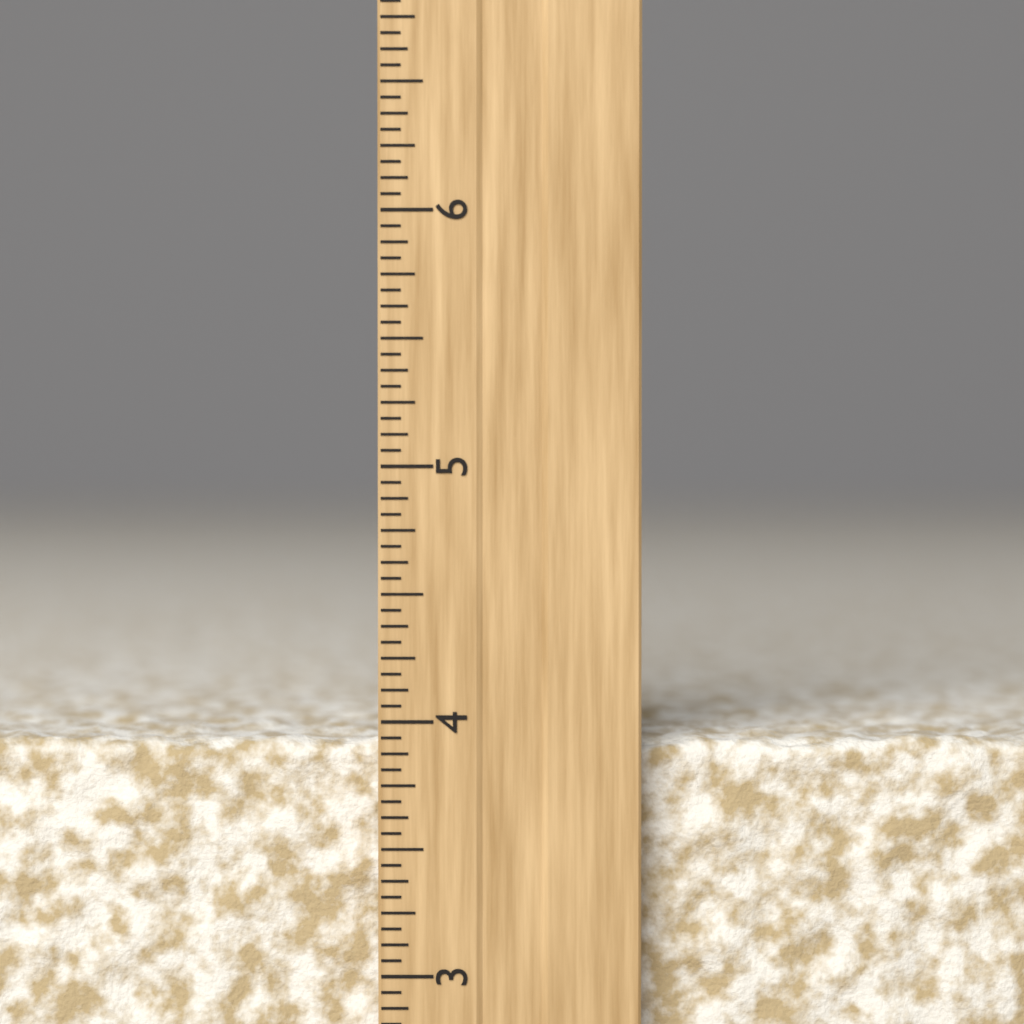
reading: 3.9375 inch
